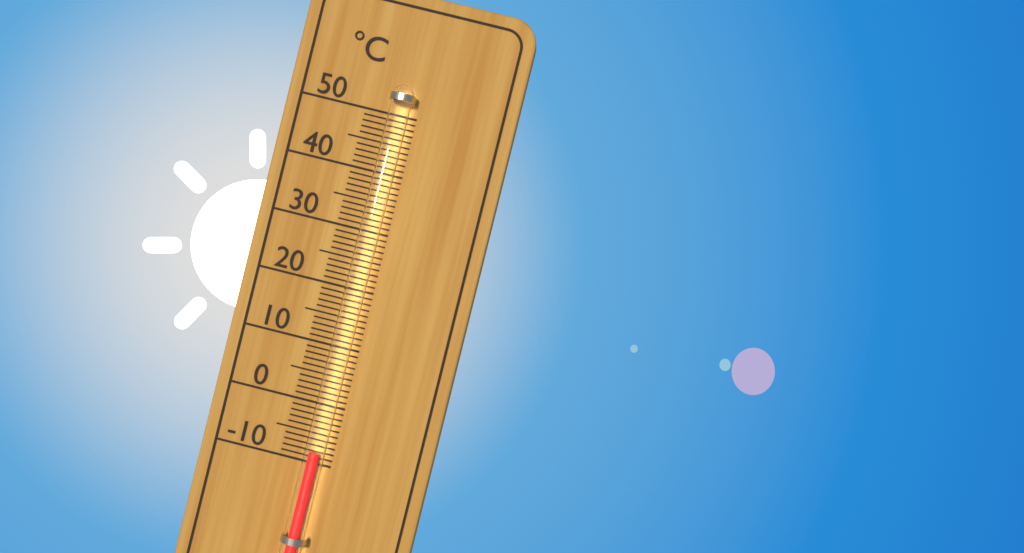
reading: -8 °C
